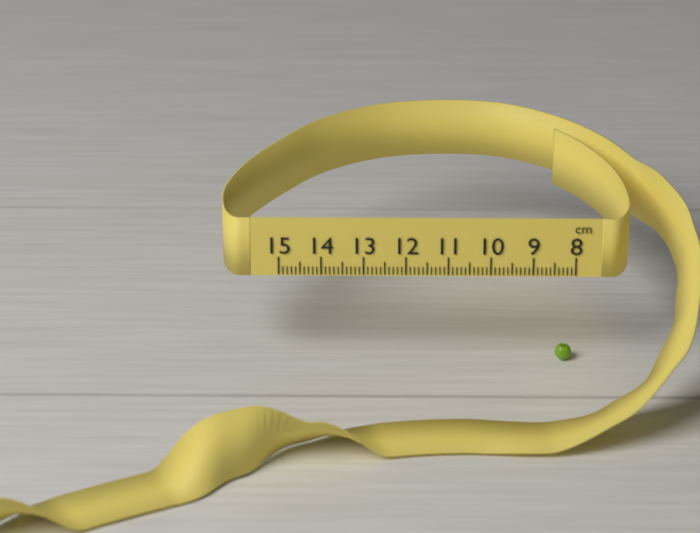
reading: 8.4 cm
